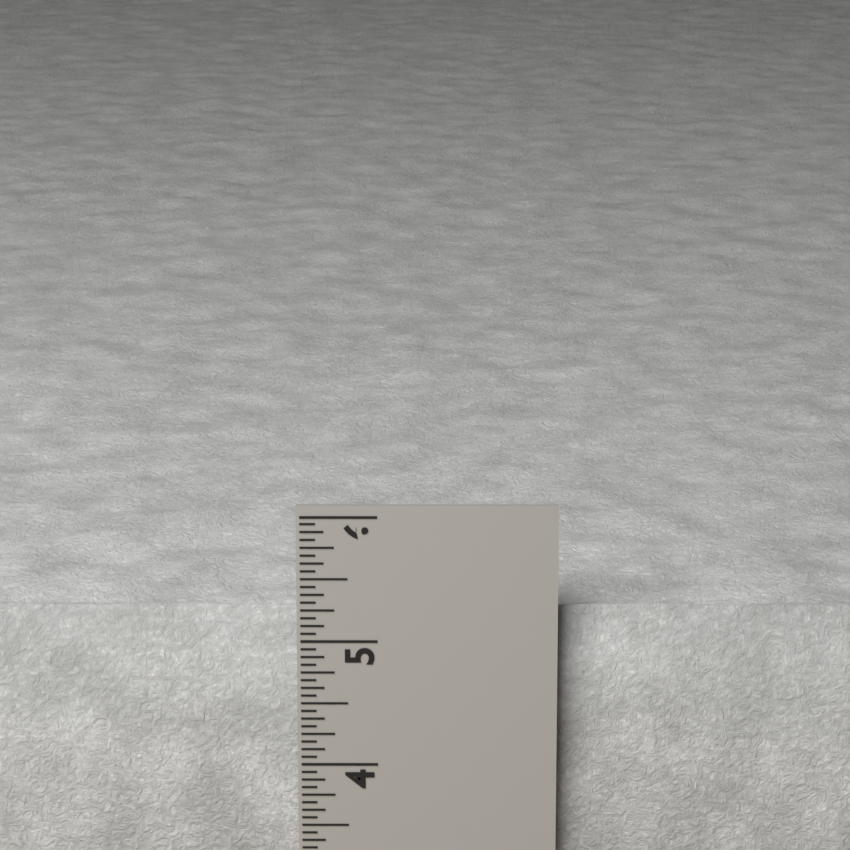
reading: 5.2500 in
